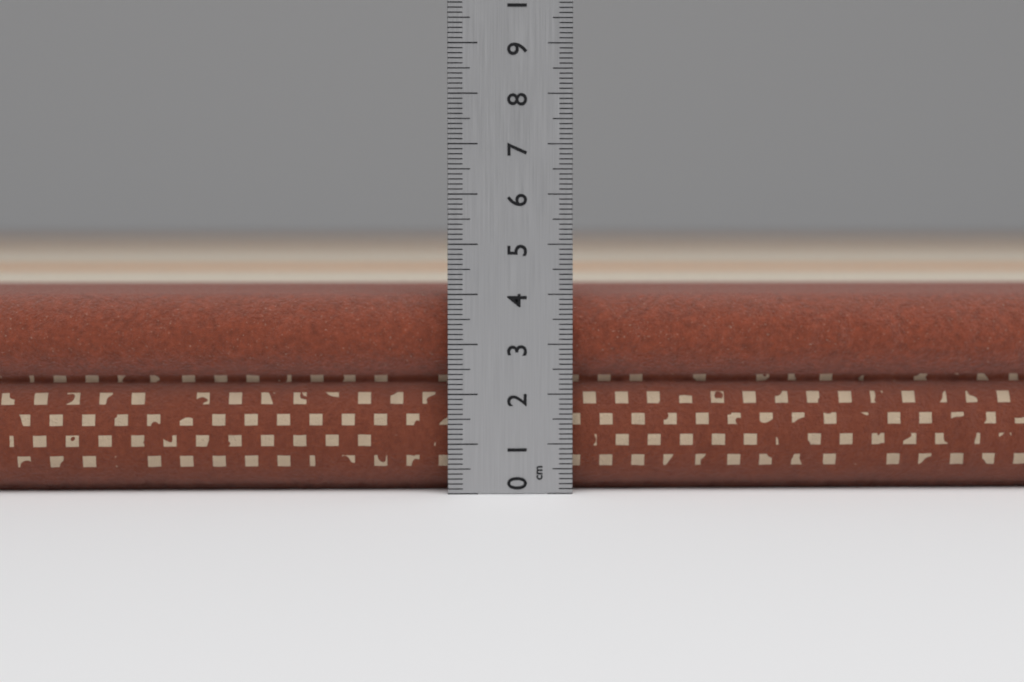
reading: 4.0 cm
